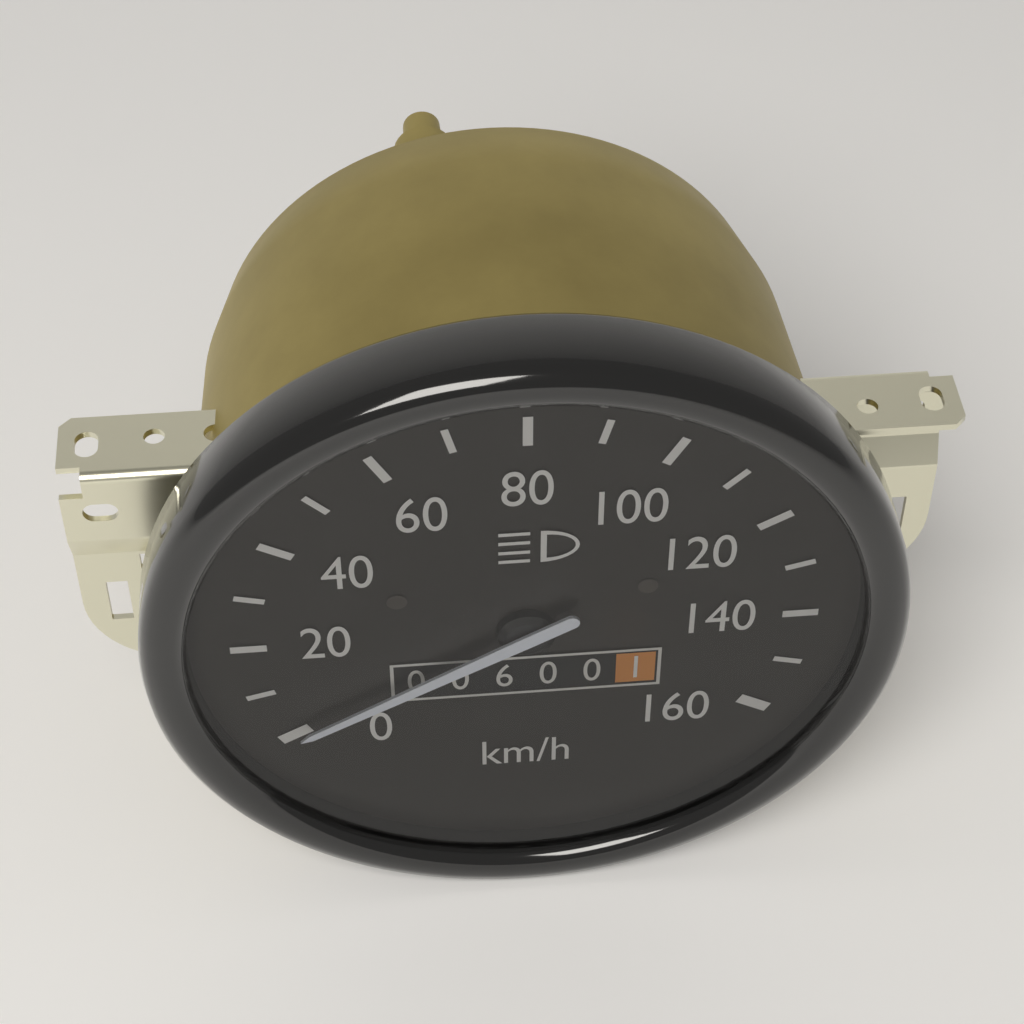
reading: 0 km/h
